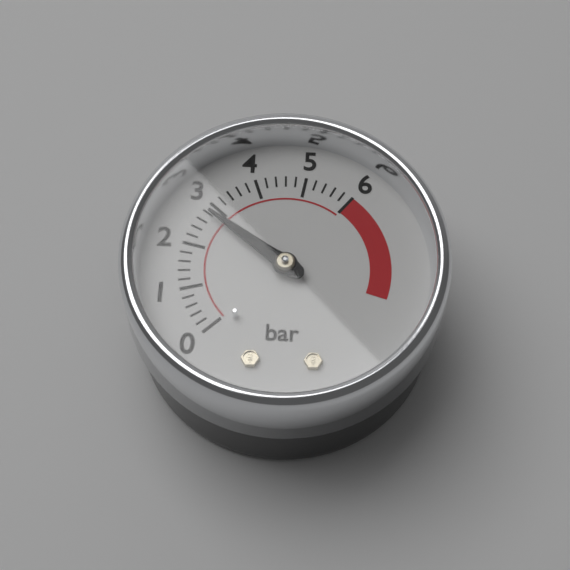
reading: 2.8 bar
